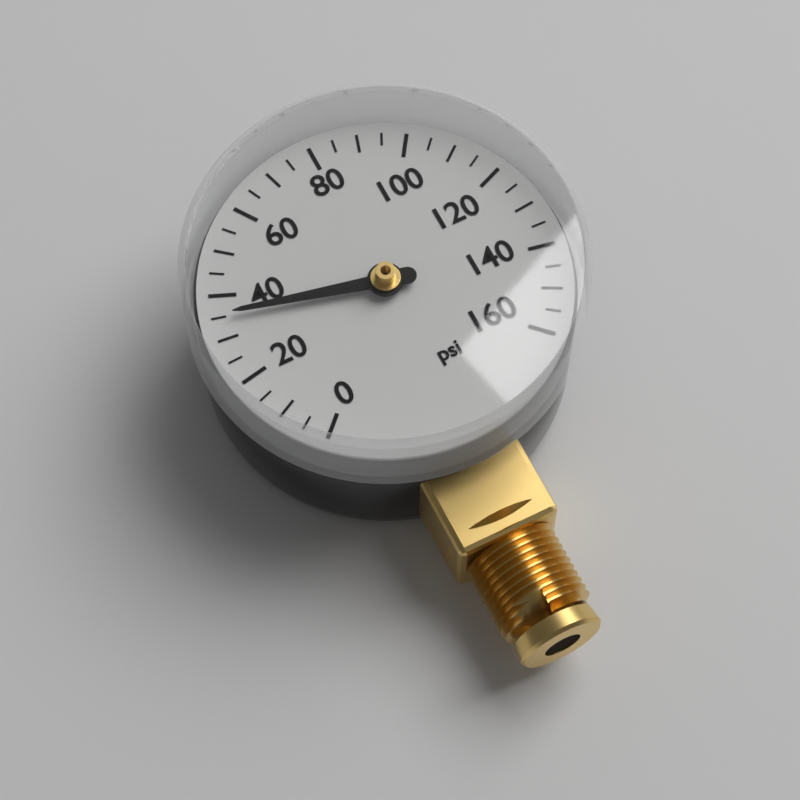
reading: 35 psi
